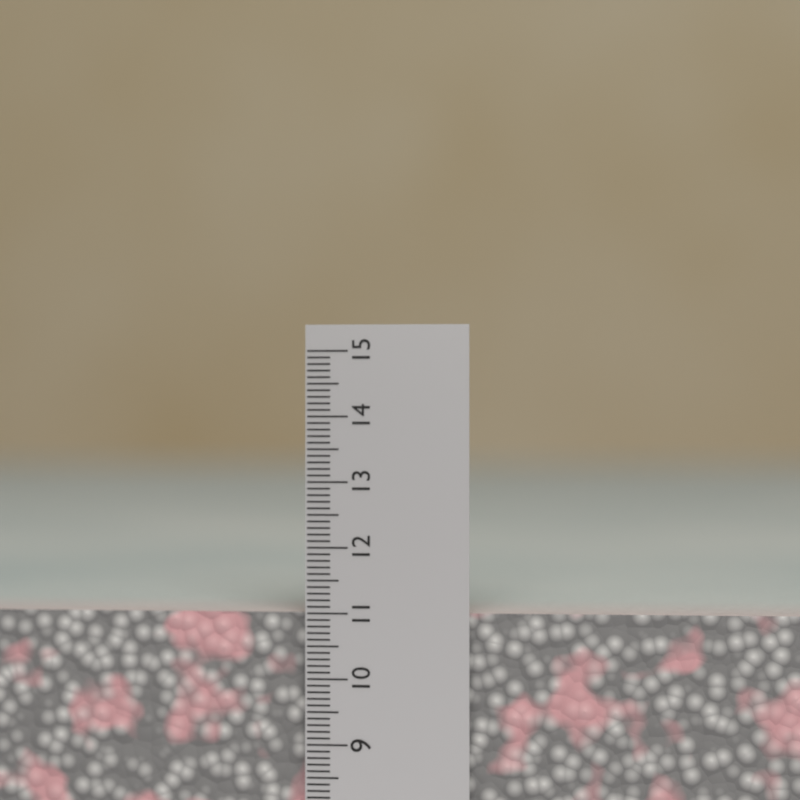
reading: 11.0 cm
